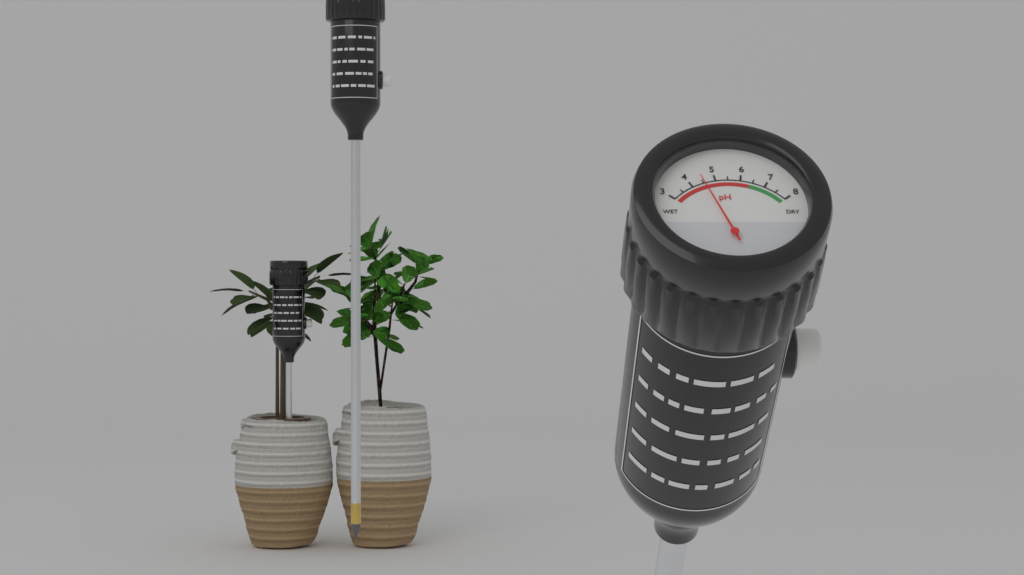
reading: 4.5 pH
